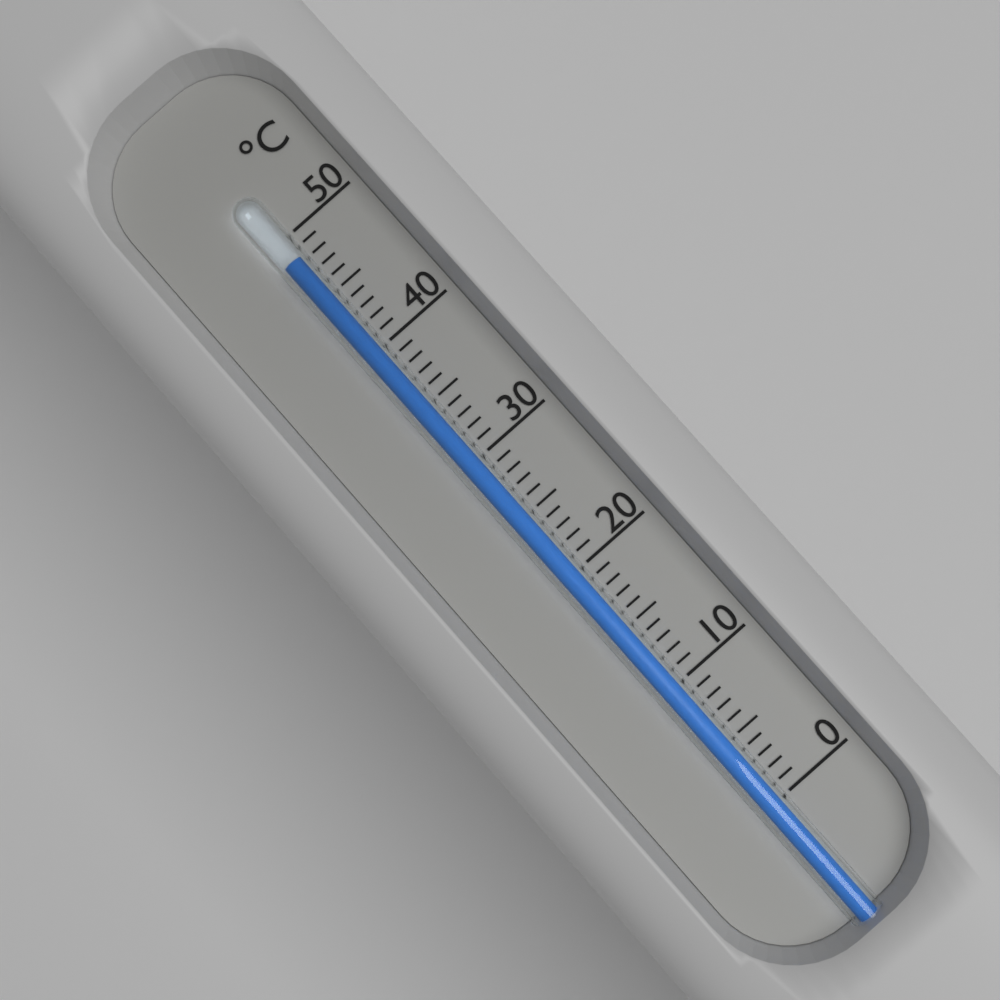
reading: 48 °C
